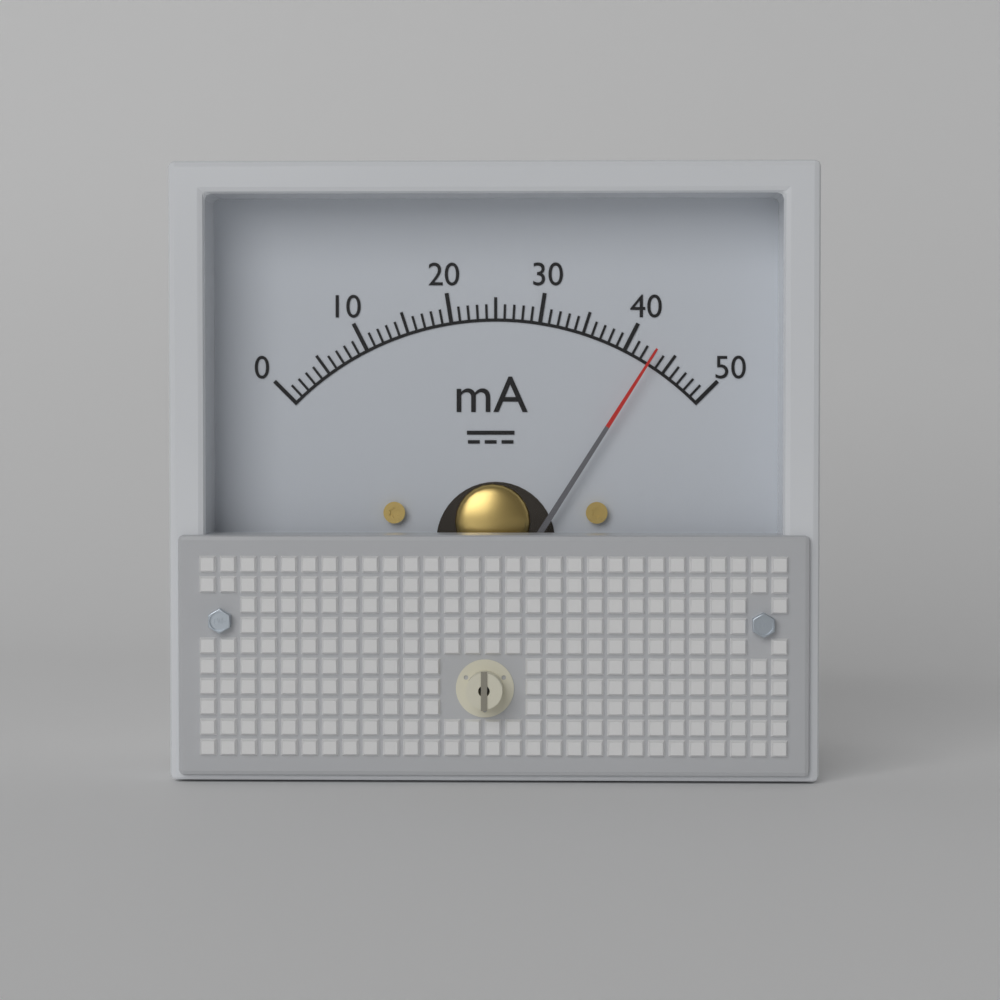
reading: 43 mA
